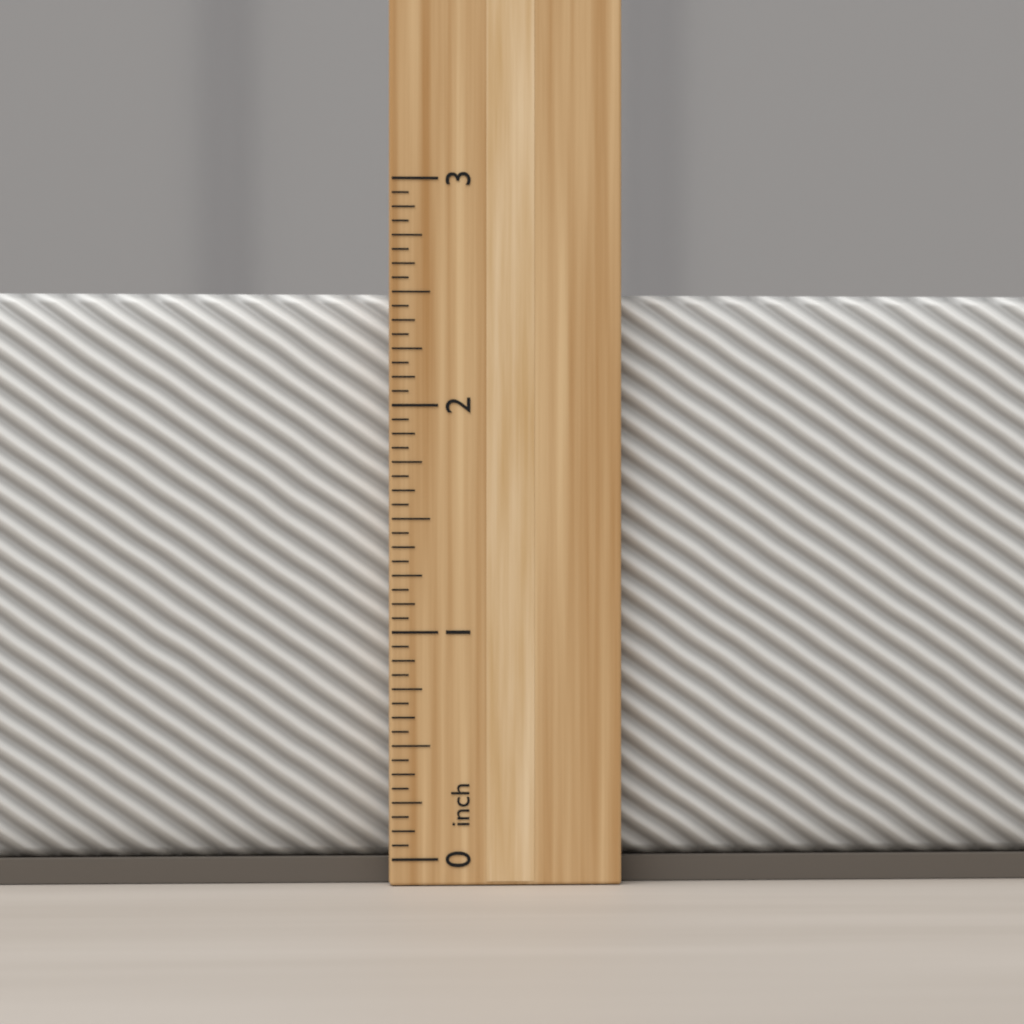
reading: 2.5000 inch
